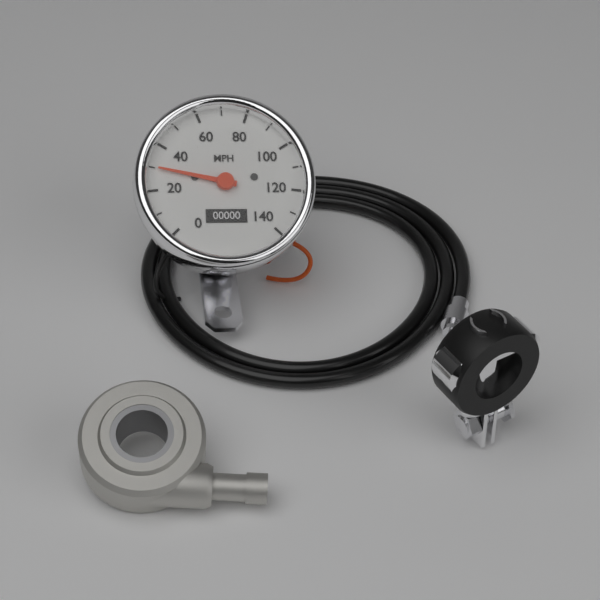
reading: 30 MPH
